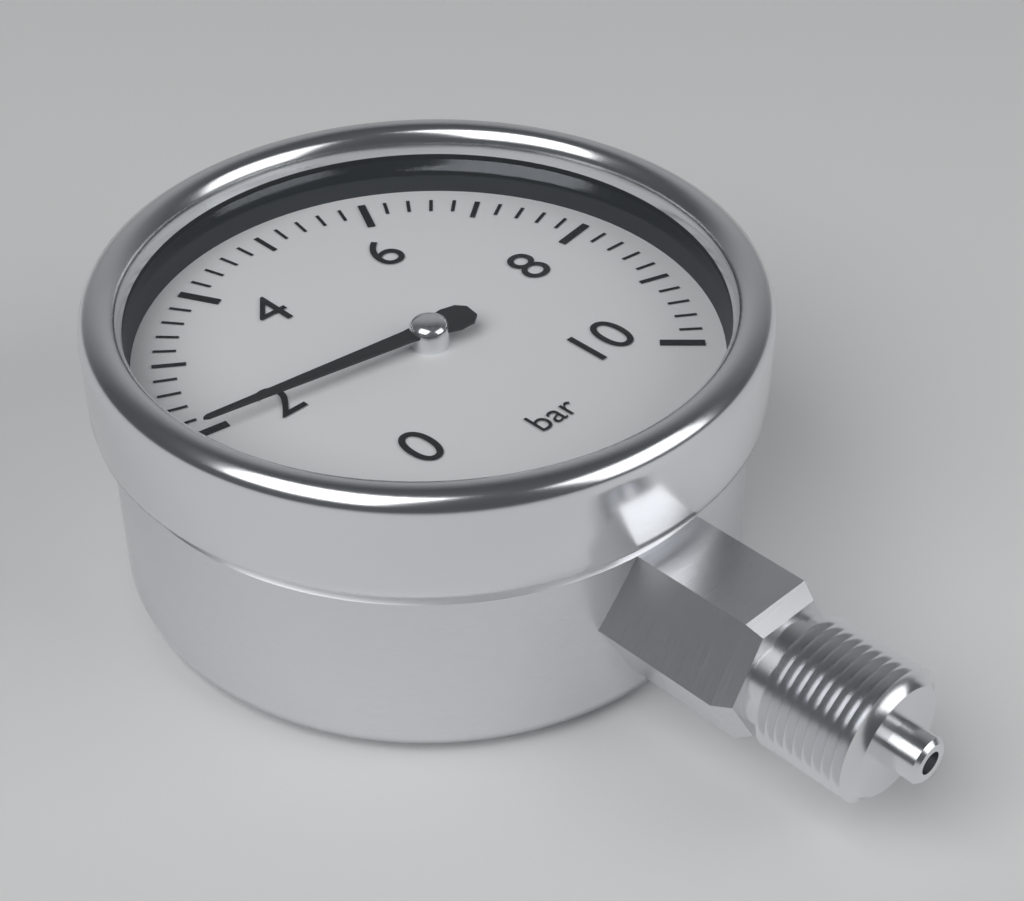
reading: 2.0 bar
